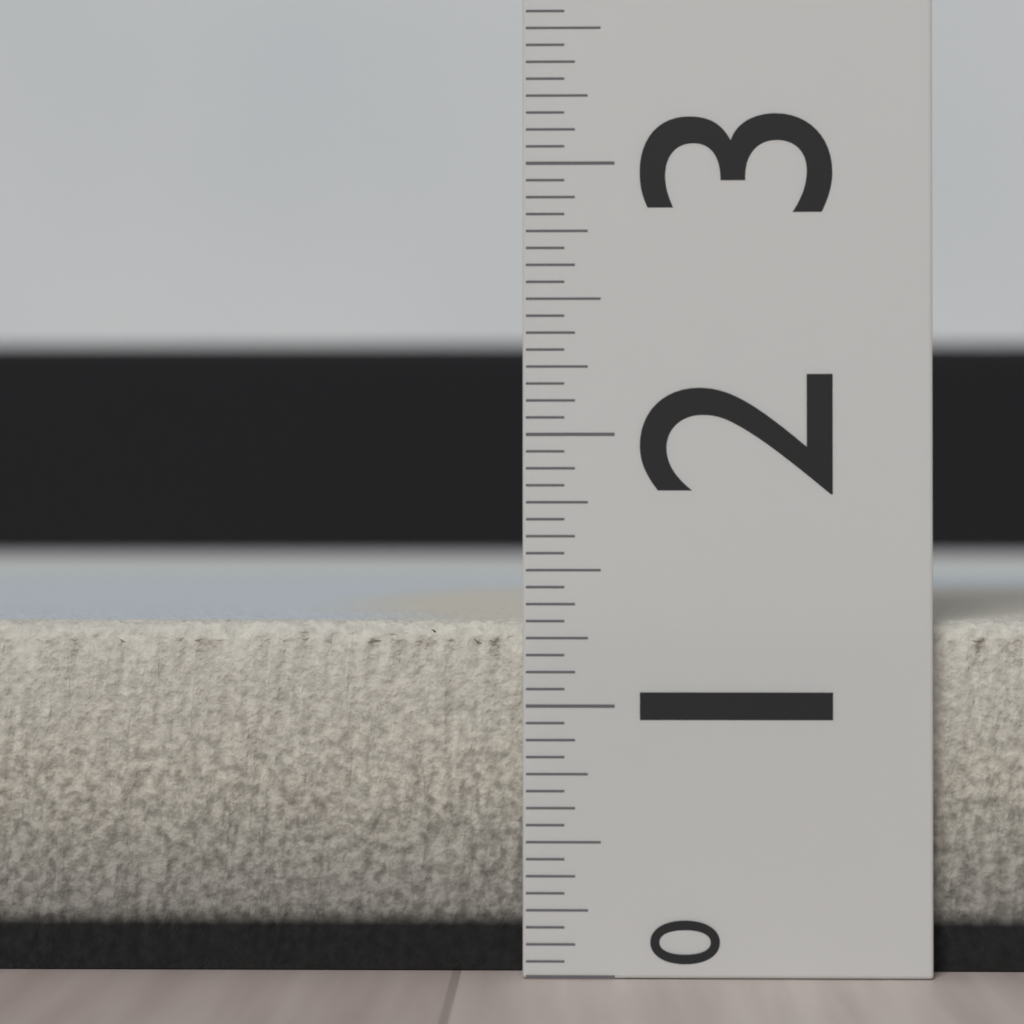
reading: 1.3125 (no unit)
